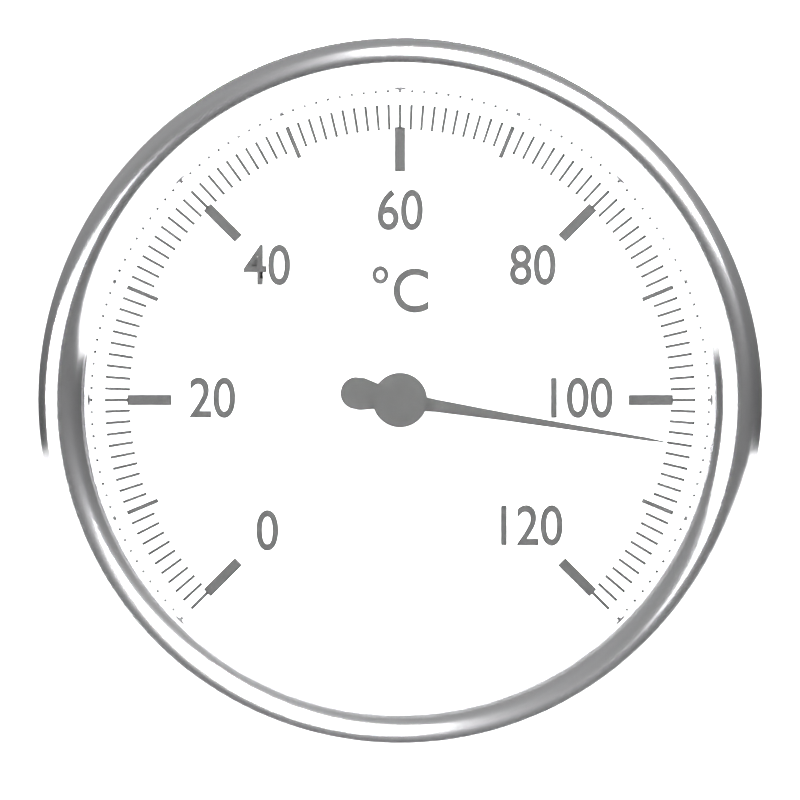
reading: 104 °C
